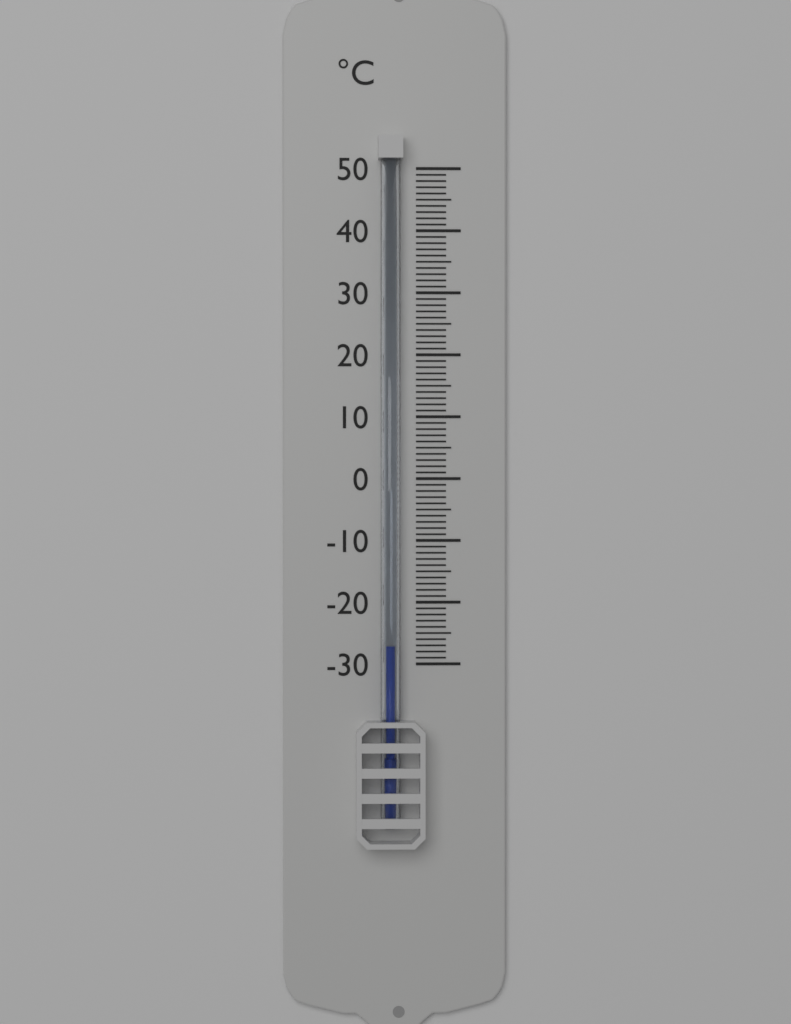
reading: -27 °C
